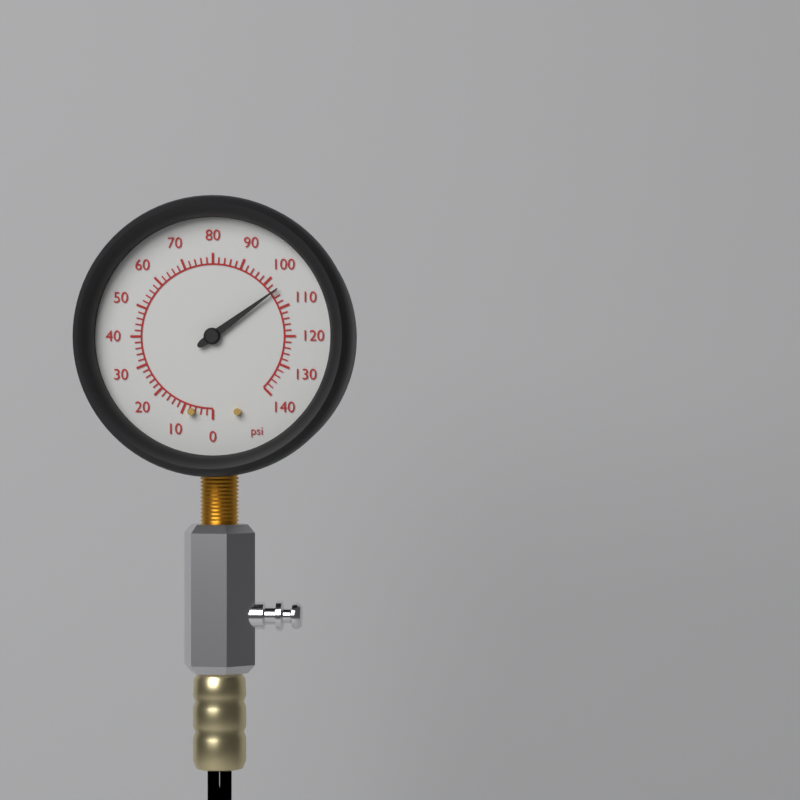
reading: 104 psi
